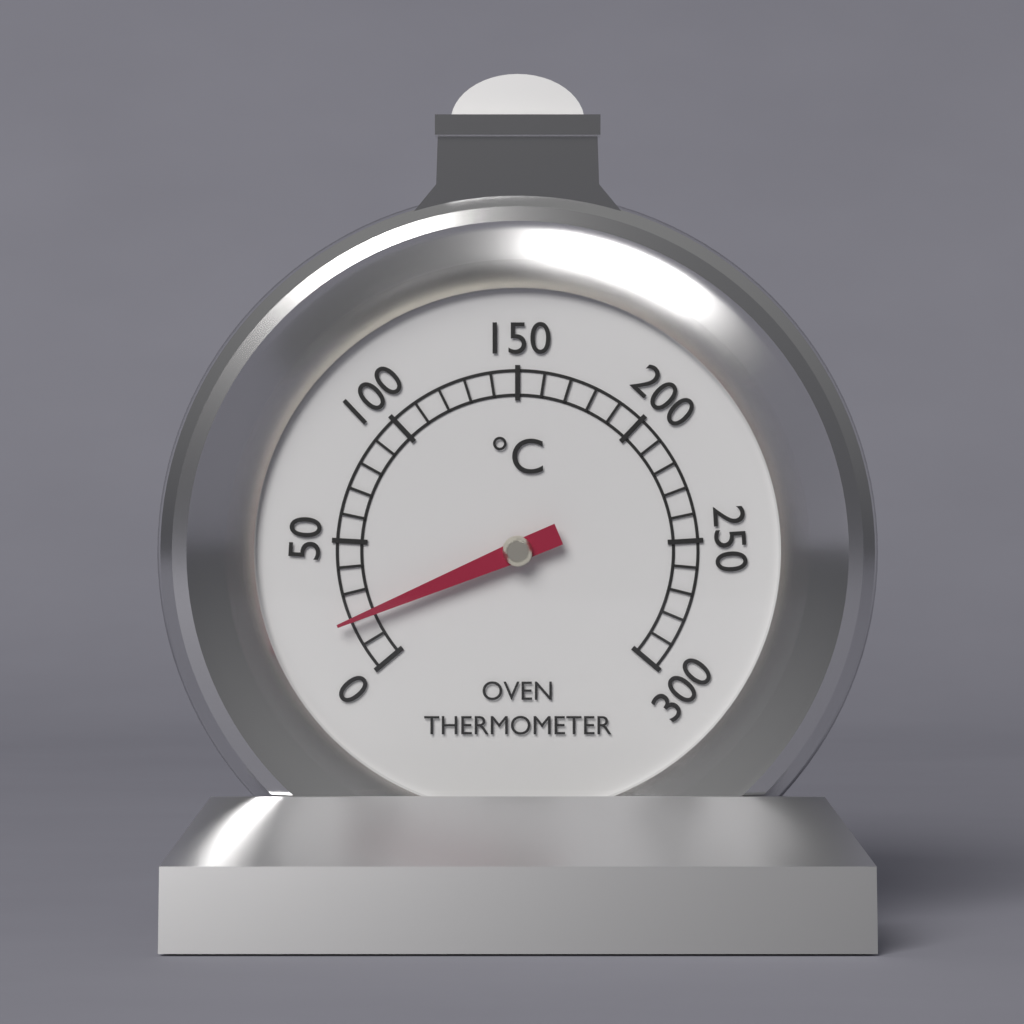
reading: 20 °C
